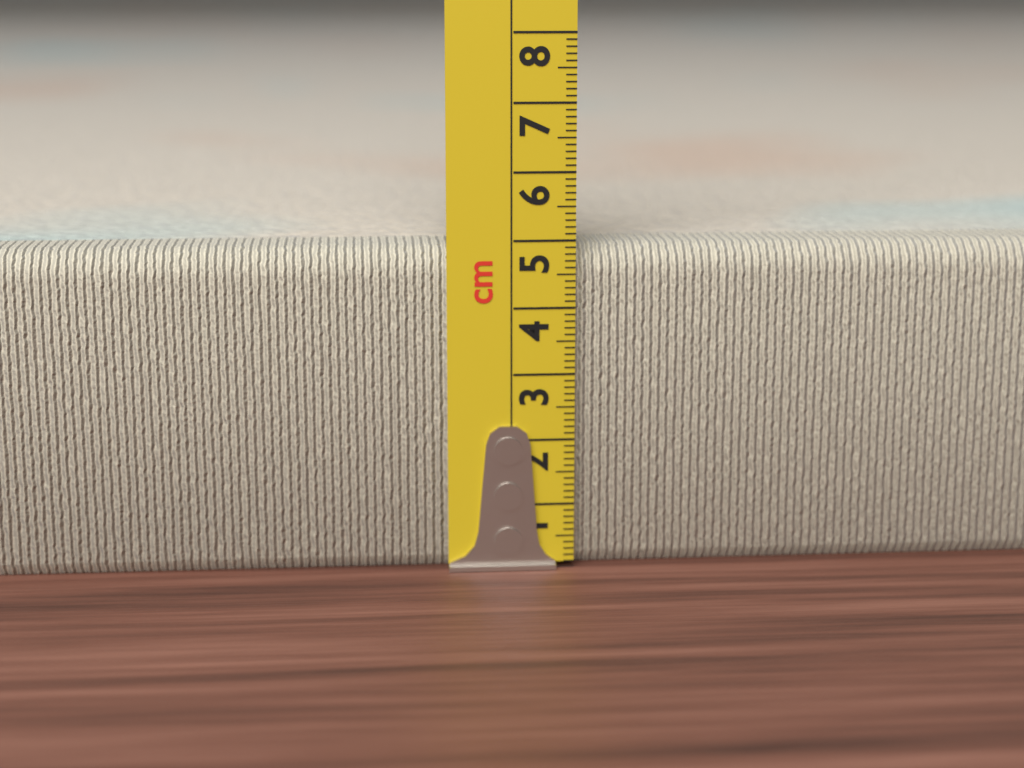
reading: 4.9 cm
